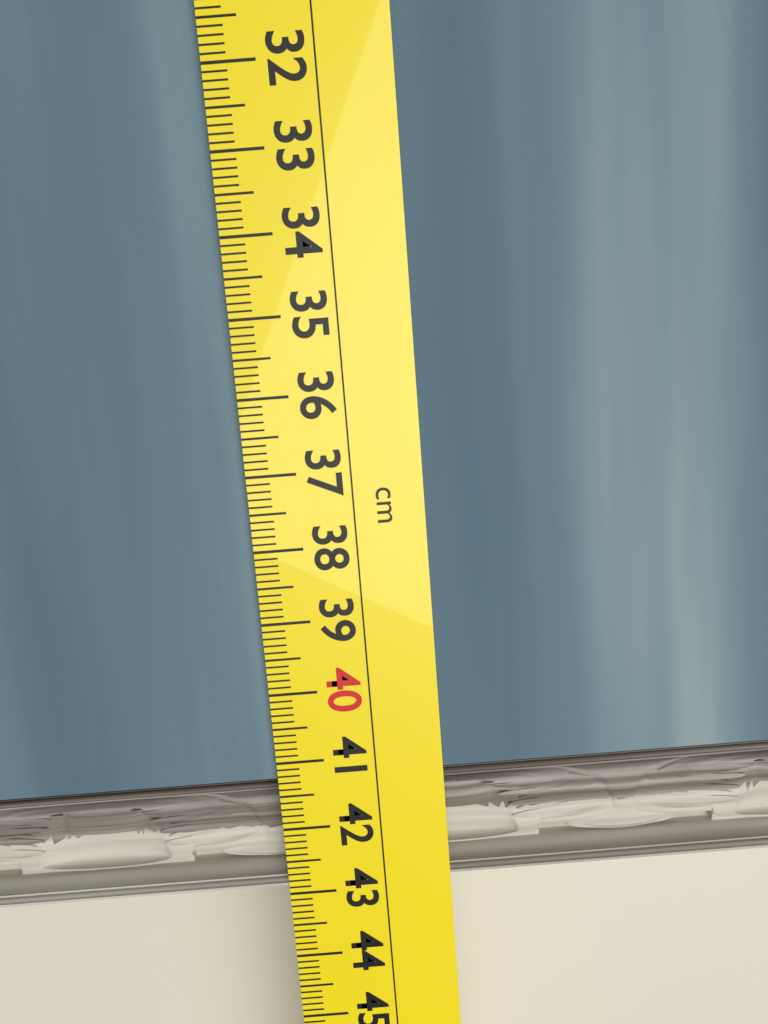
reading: 42.9 cm
